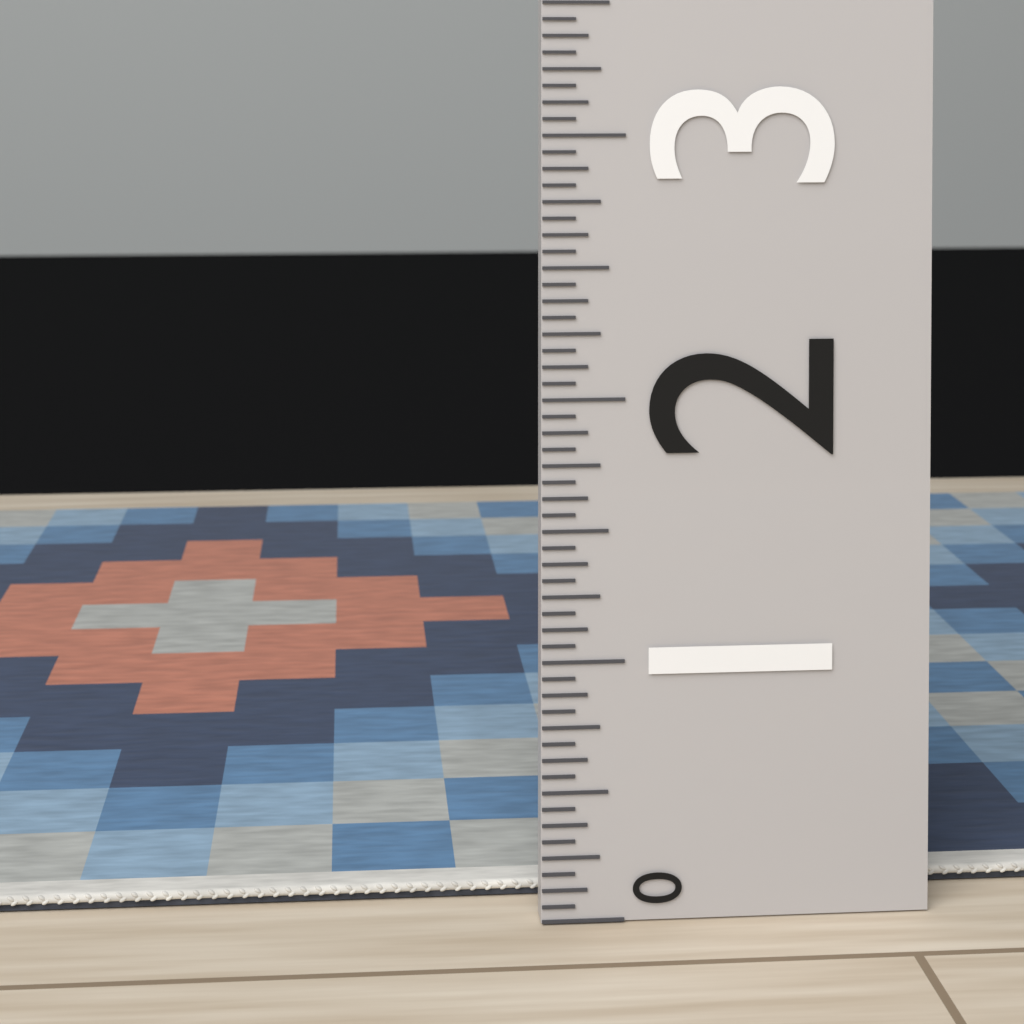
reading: 0.0625 (no unit)
